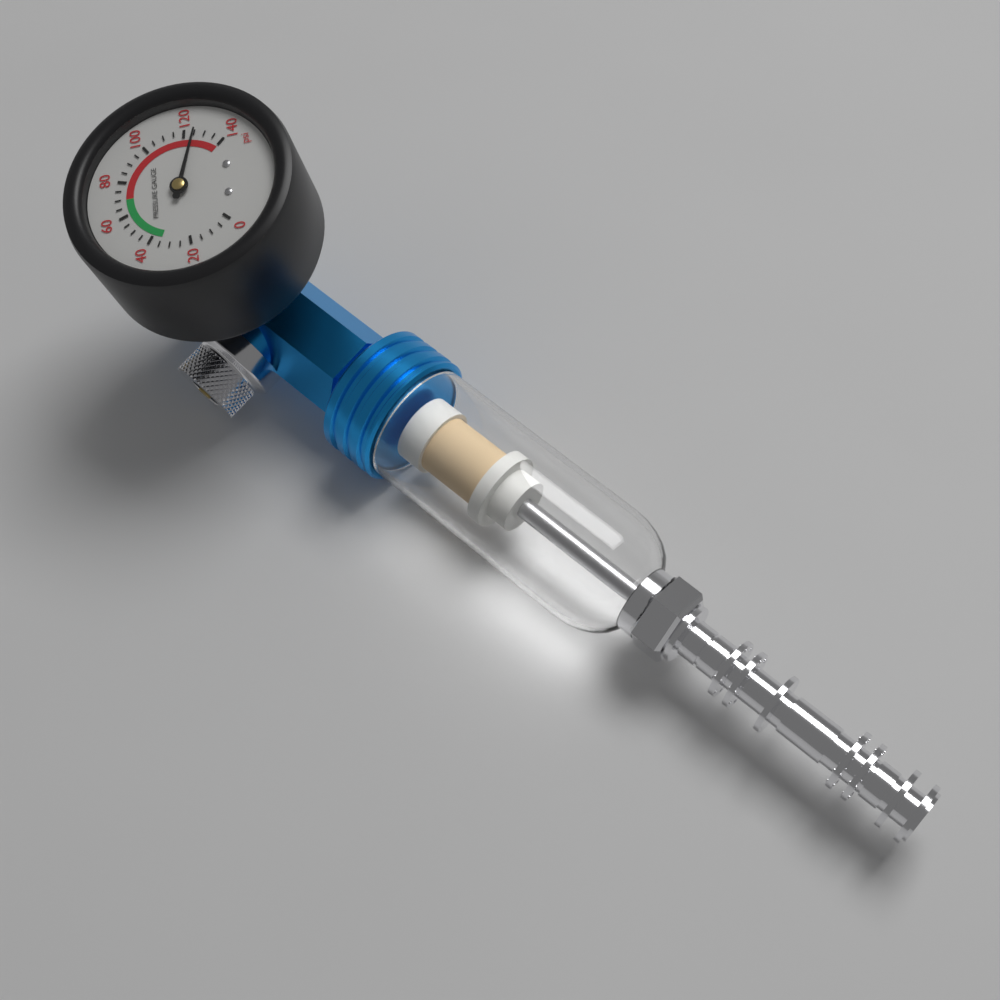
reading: 125 psi
